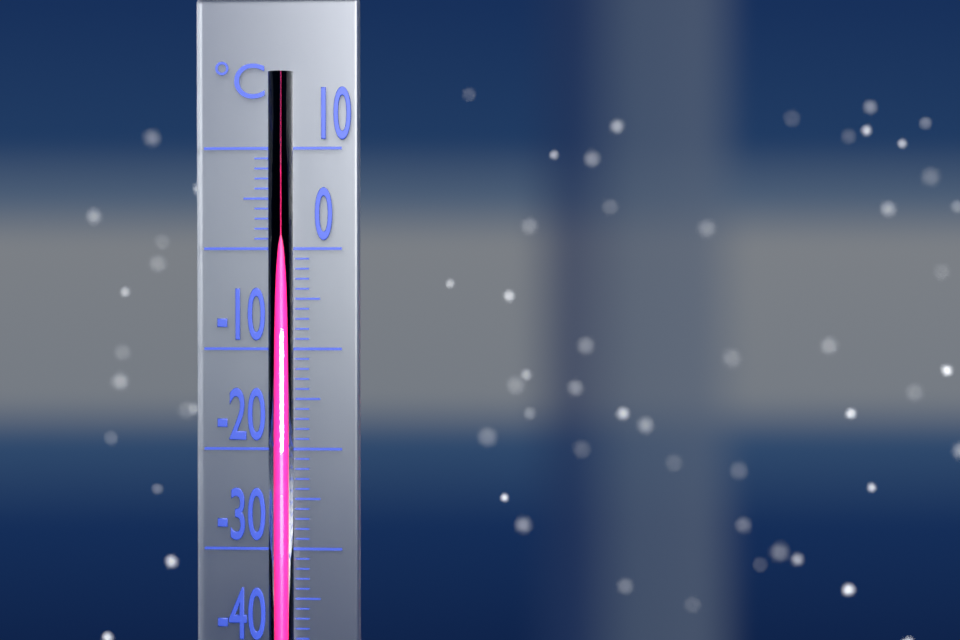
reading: 3 °C
